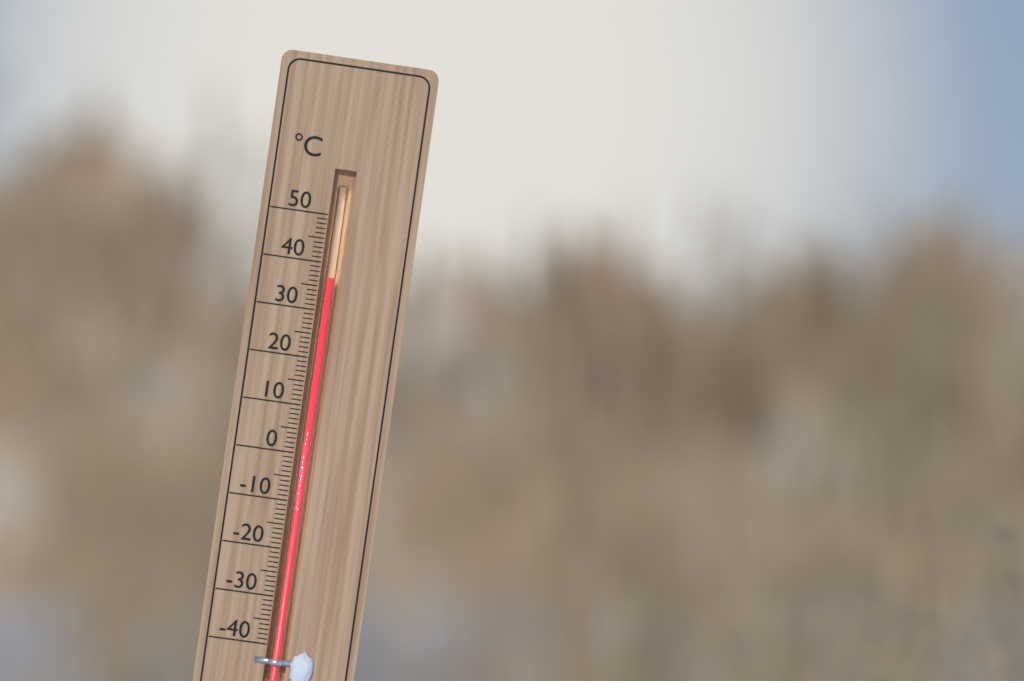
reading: 37 °C
